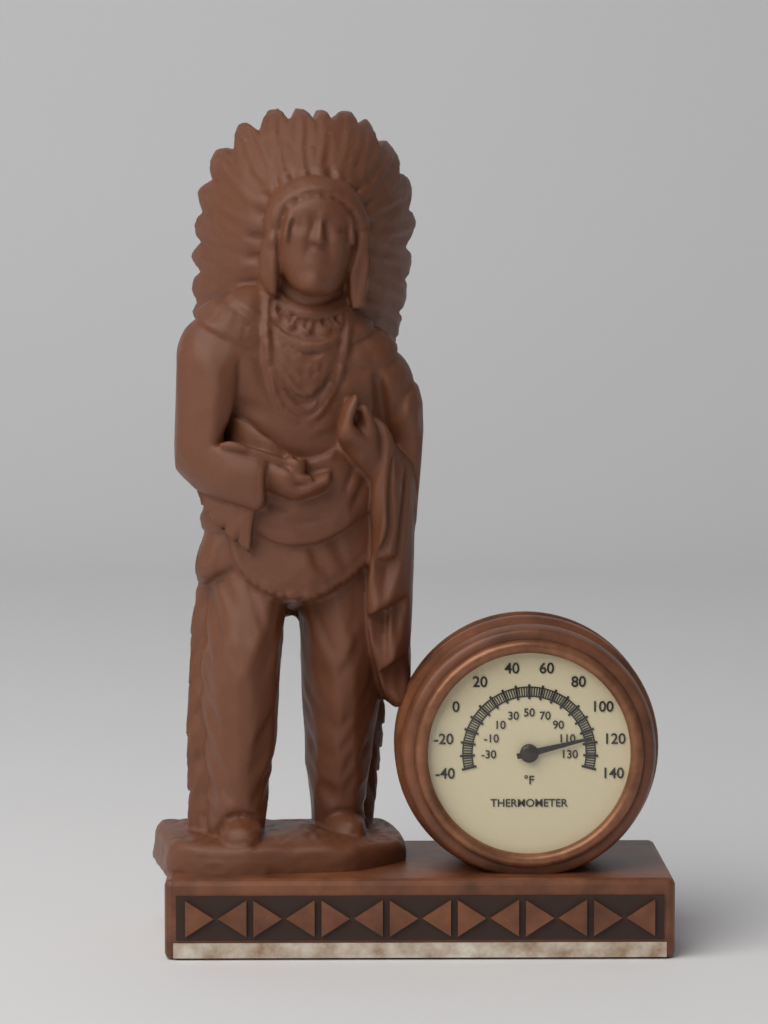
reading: 116 °F
